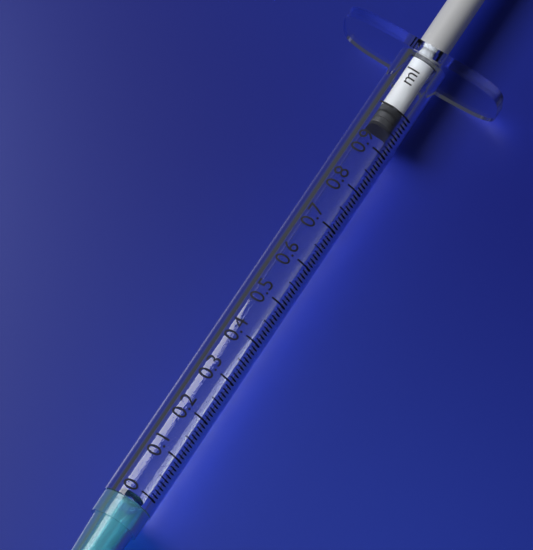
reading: 0.96 ml
